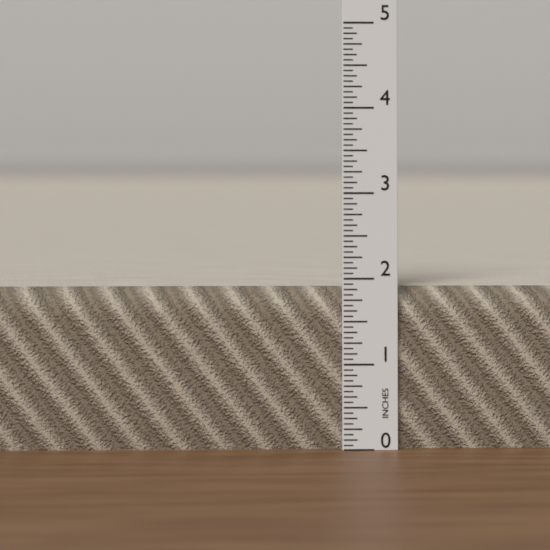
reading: 1.8750 in
